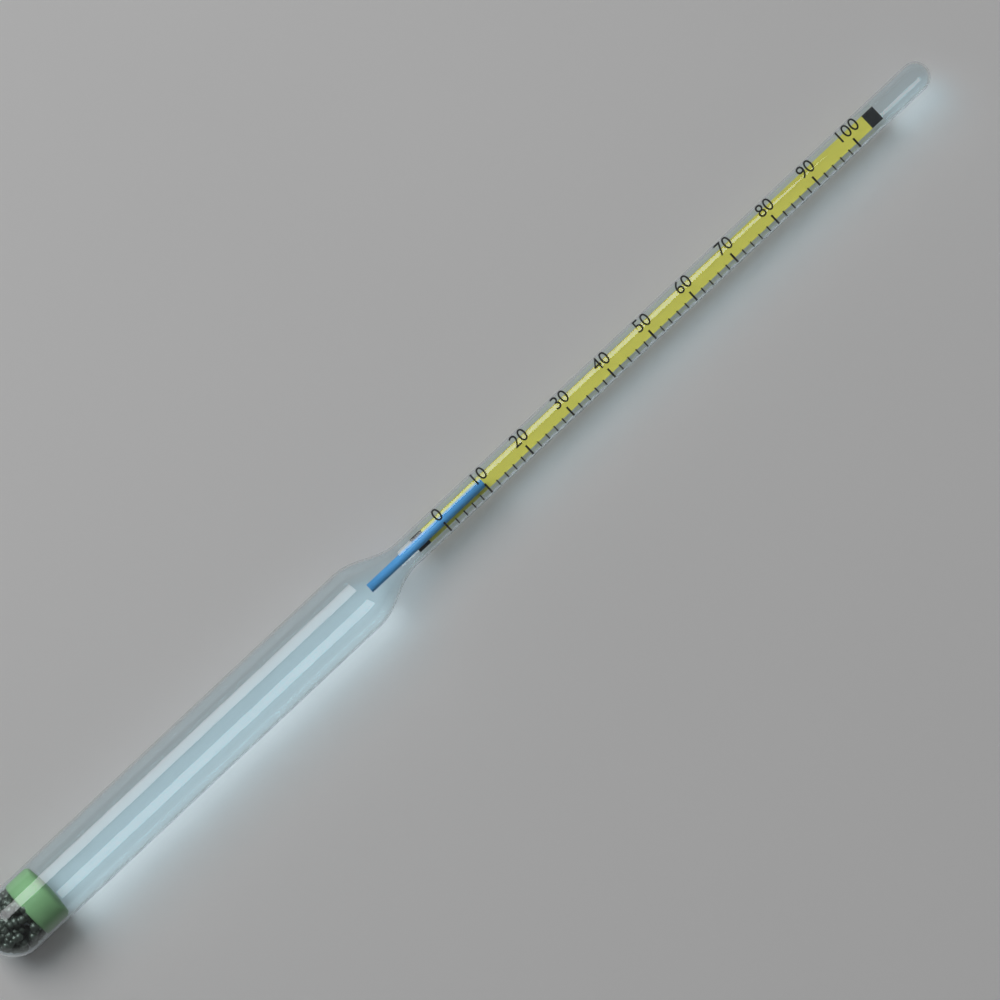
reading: 10 (no unit)
